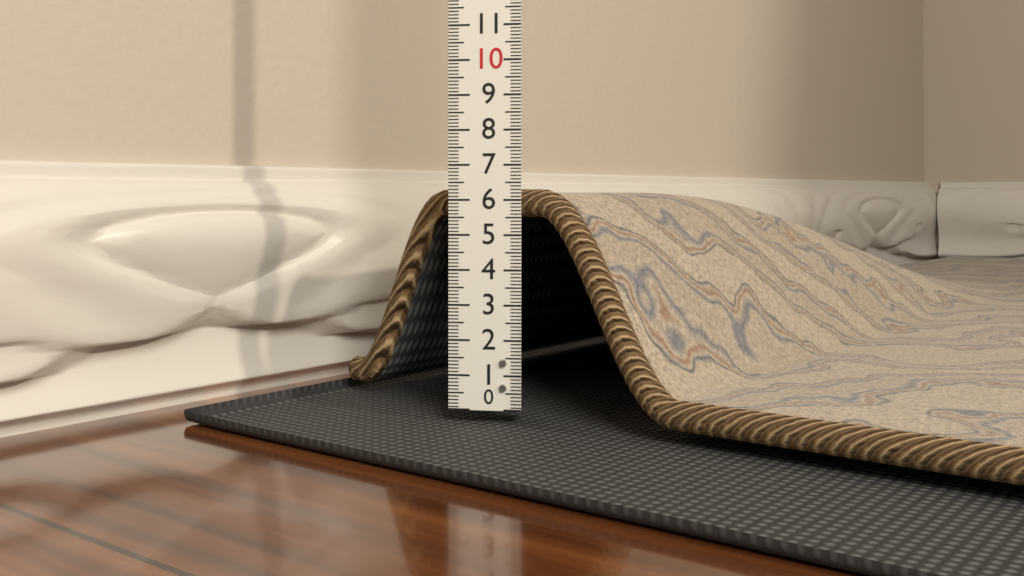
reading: 6.3 (no unit)
